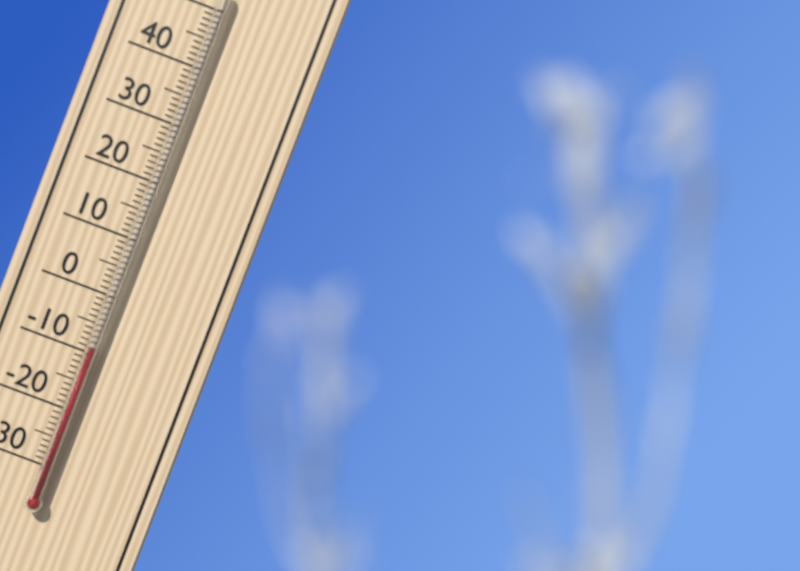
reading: -9 °C
